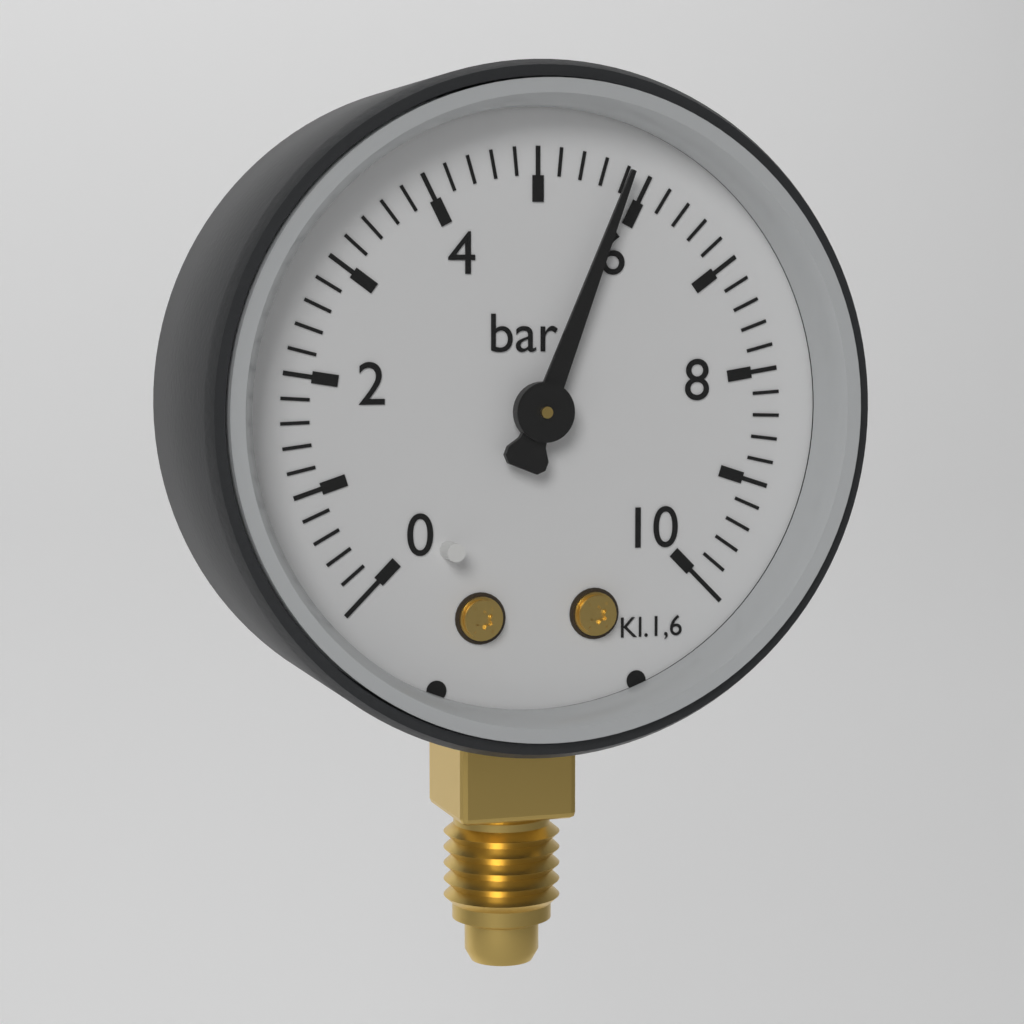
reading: 5.8 bar
